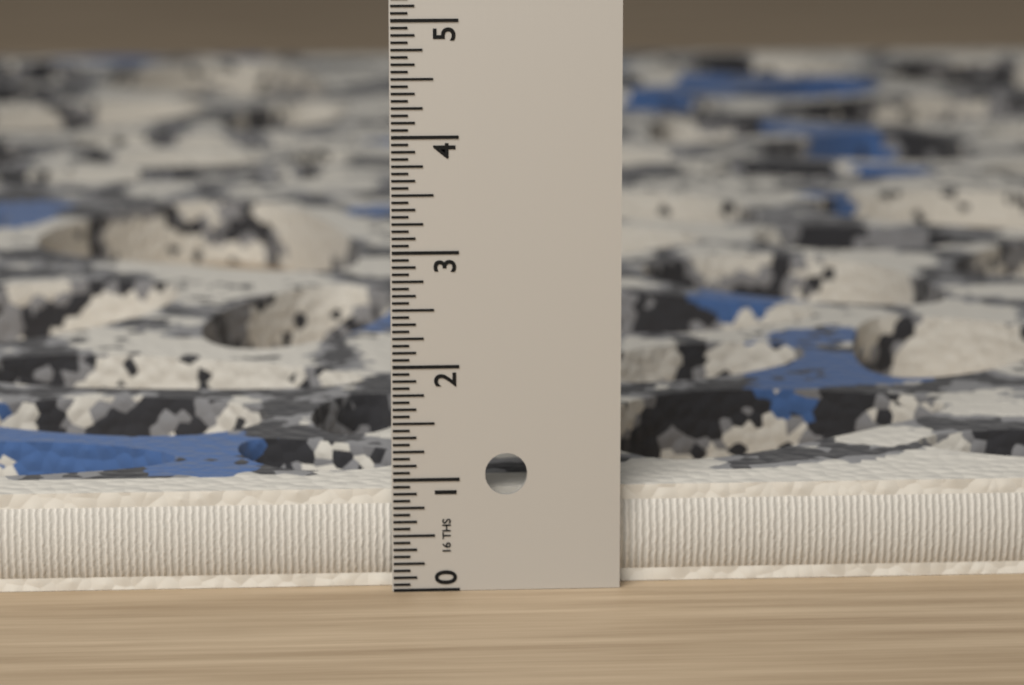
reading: 0.8750 in
